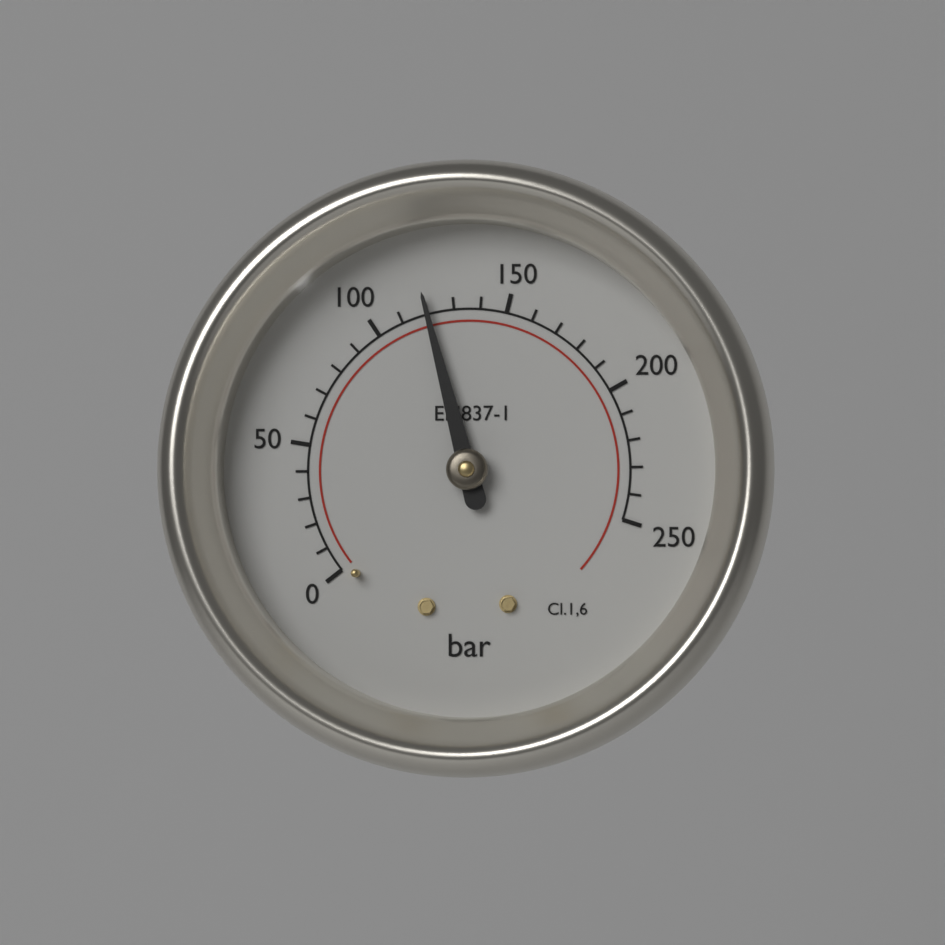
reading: 120 bar
